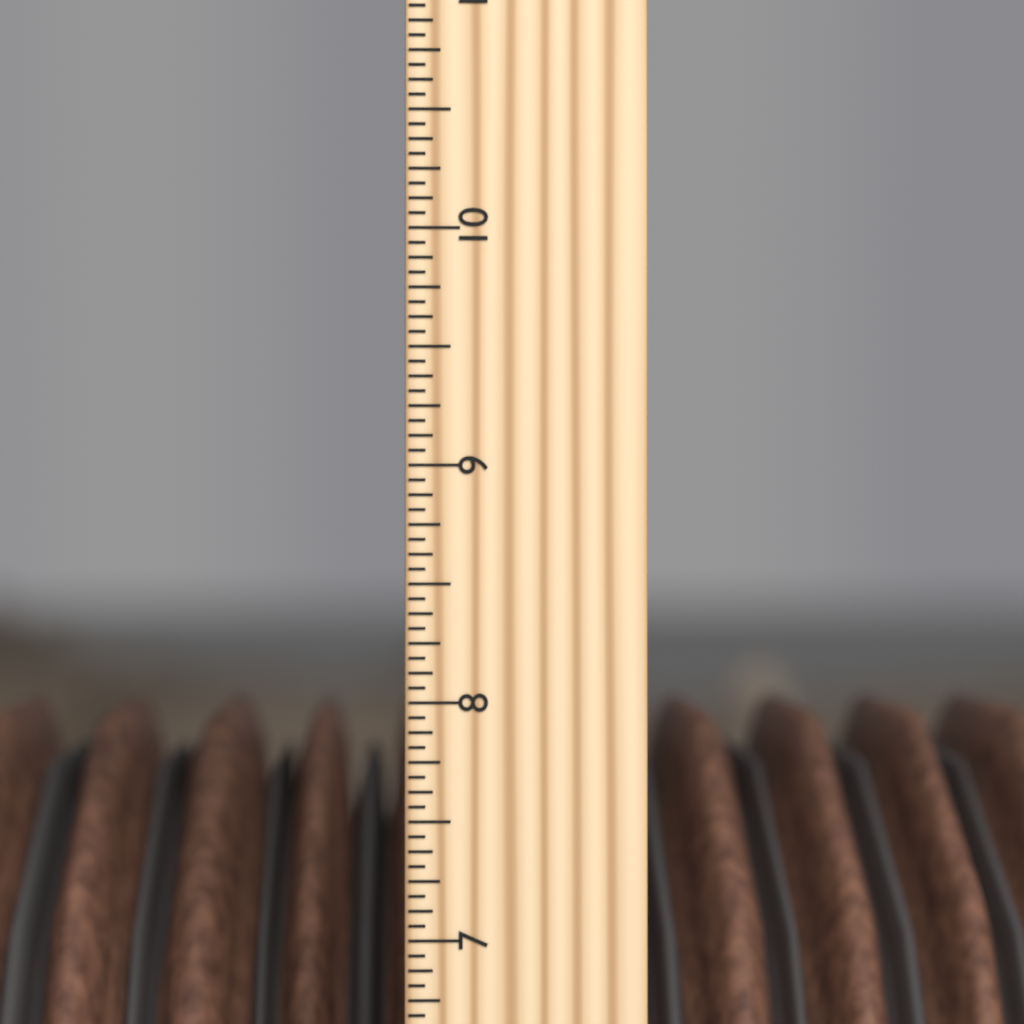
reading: 7.8750 inch
